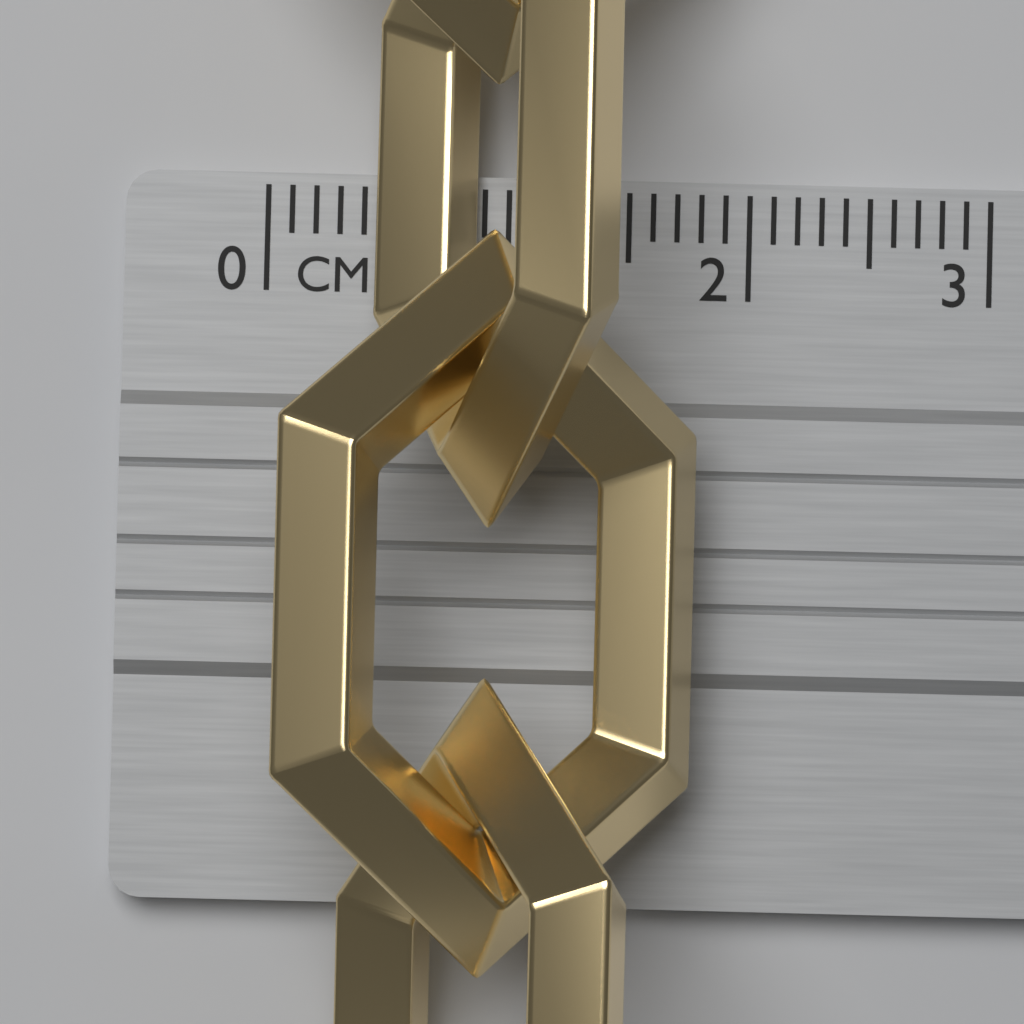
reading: 1.9 cm
